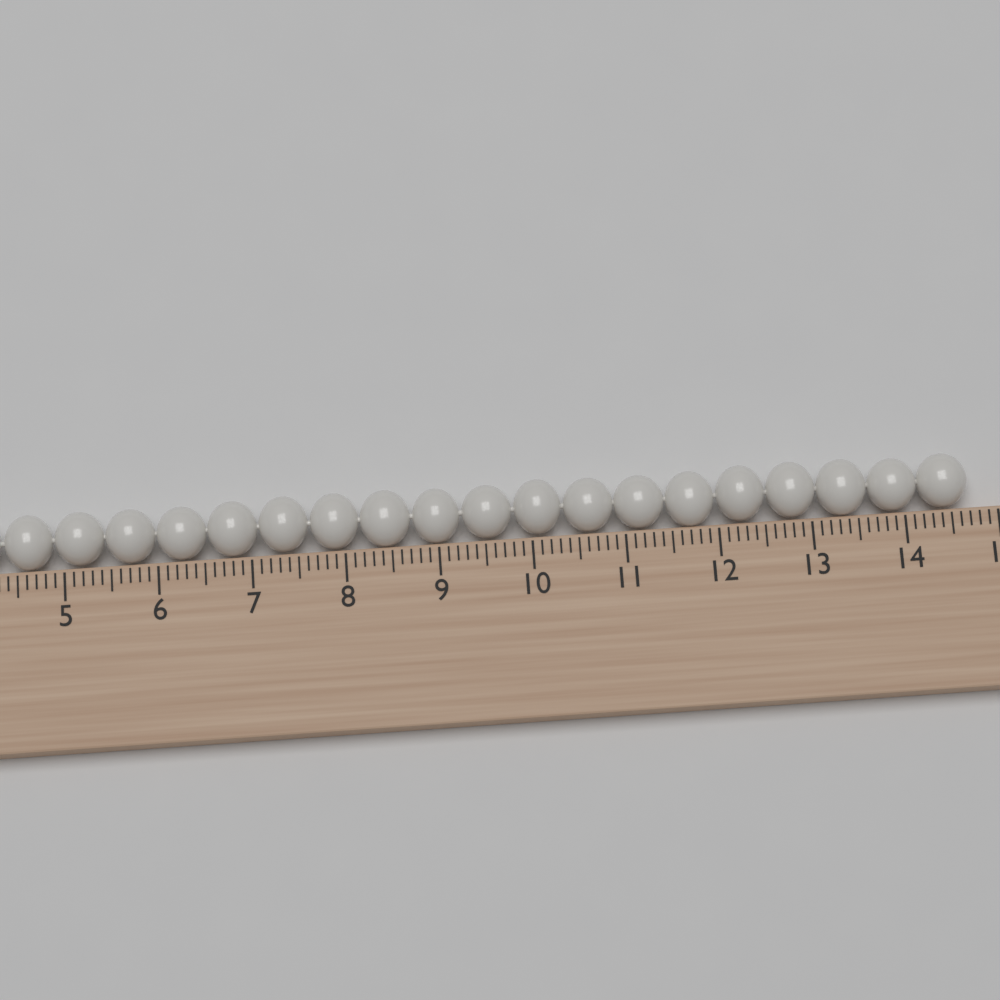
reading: 14.7 cm
